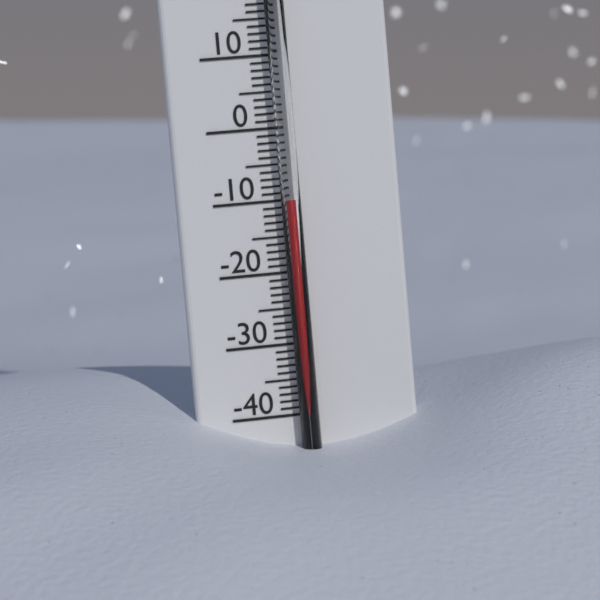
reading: -10 °C
